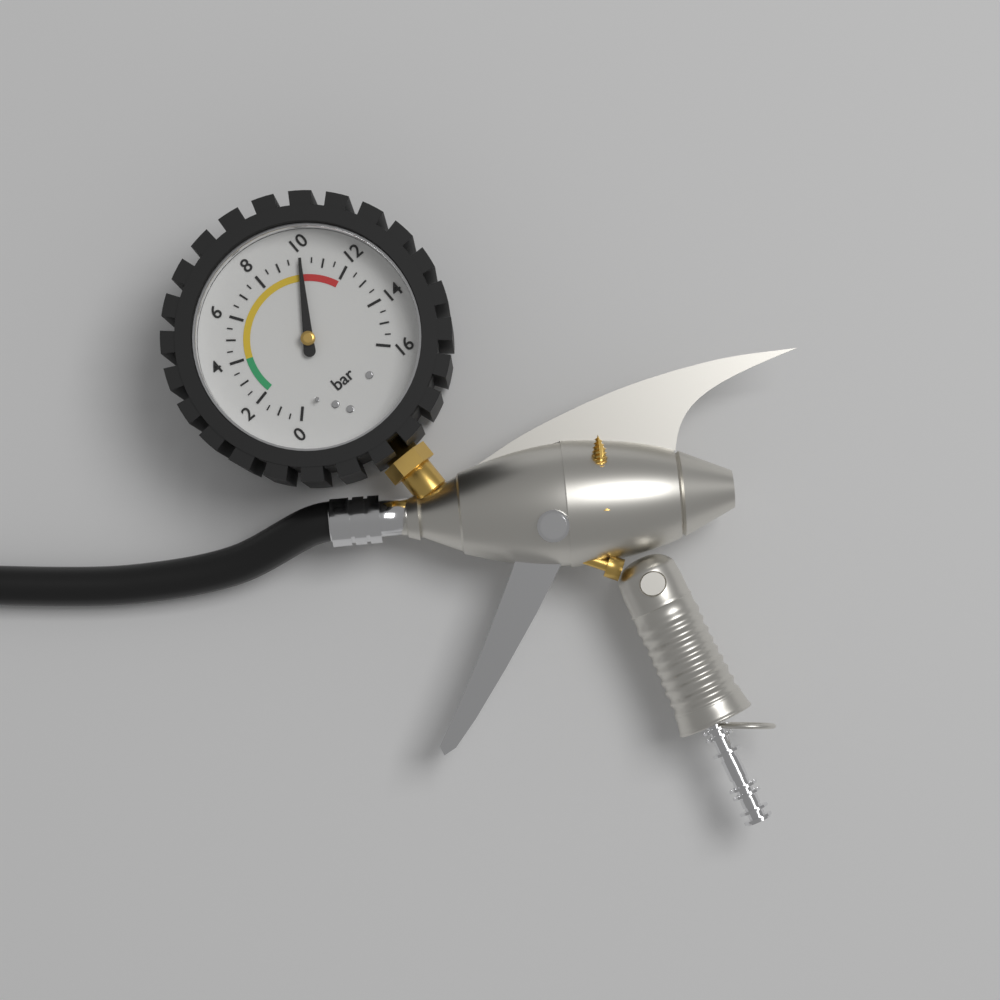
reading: 10.0 bar
